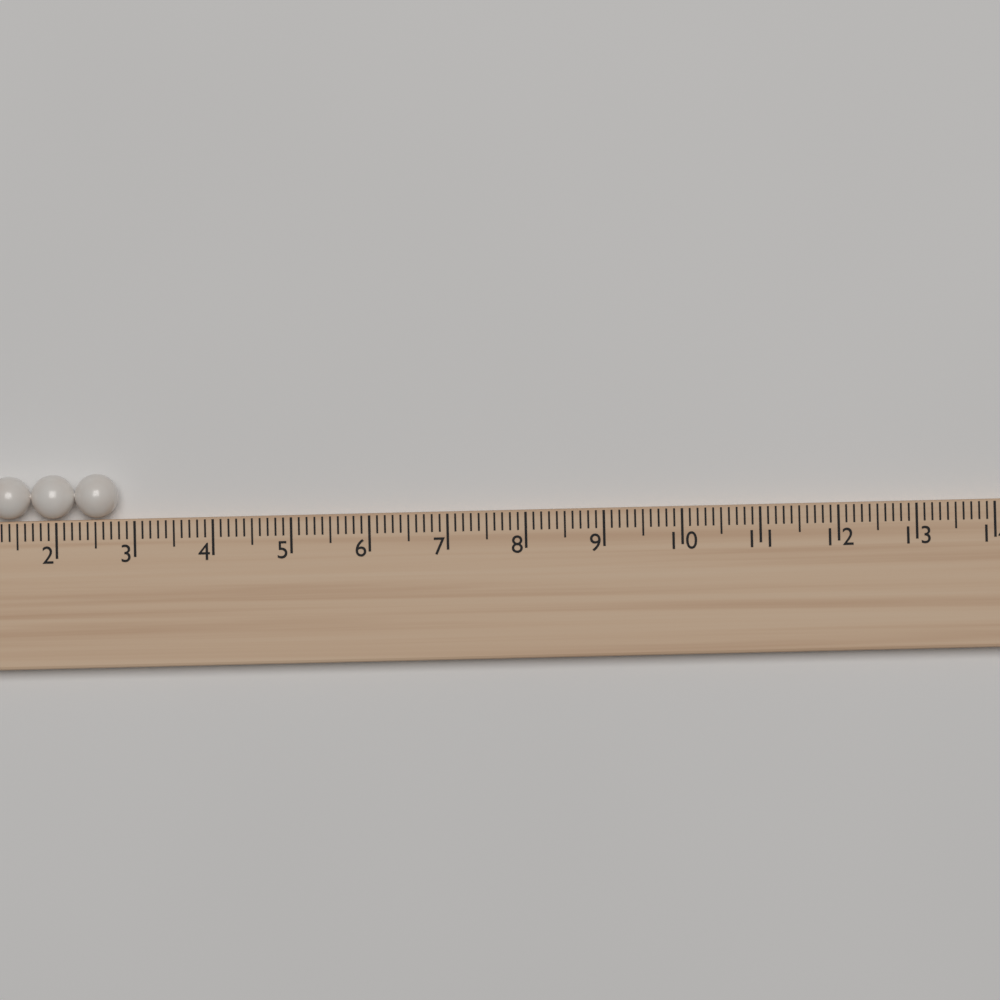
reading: 2.8 (no unit)
